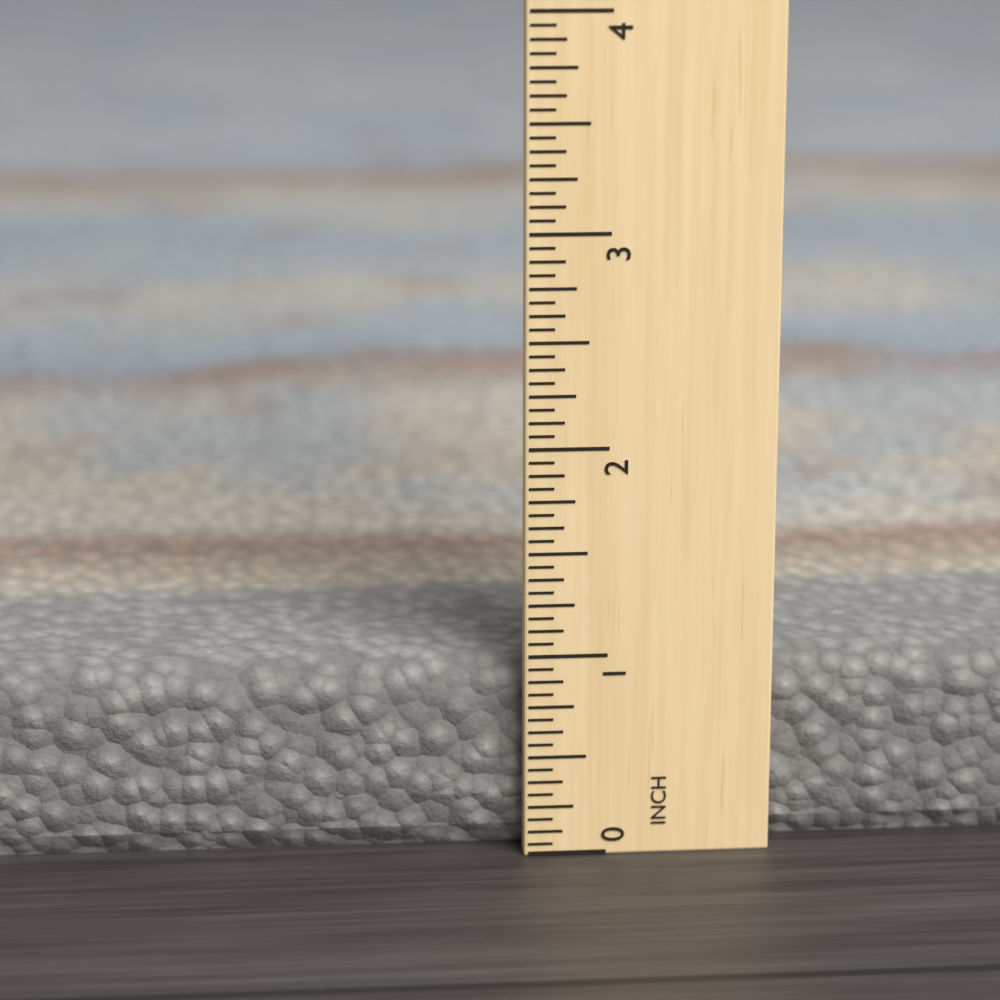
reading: 0.9375 in
